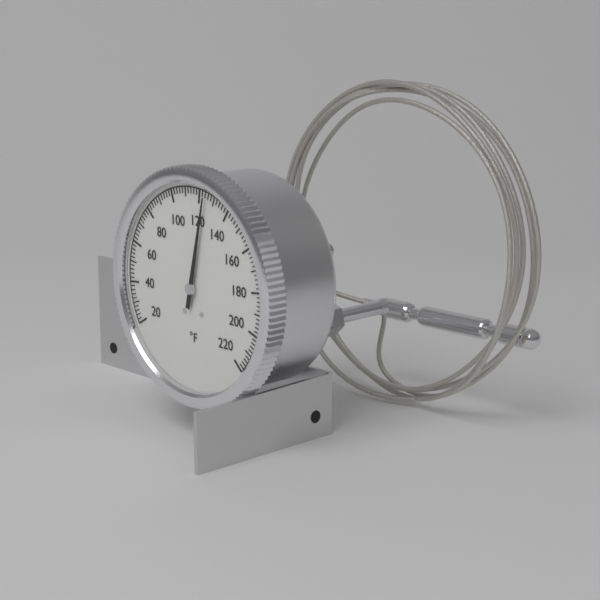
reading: 124 °F
